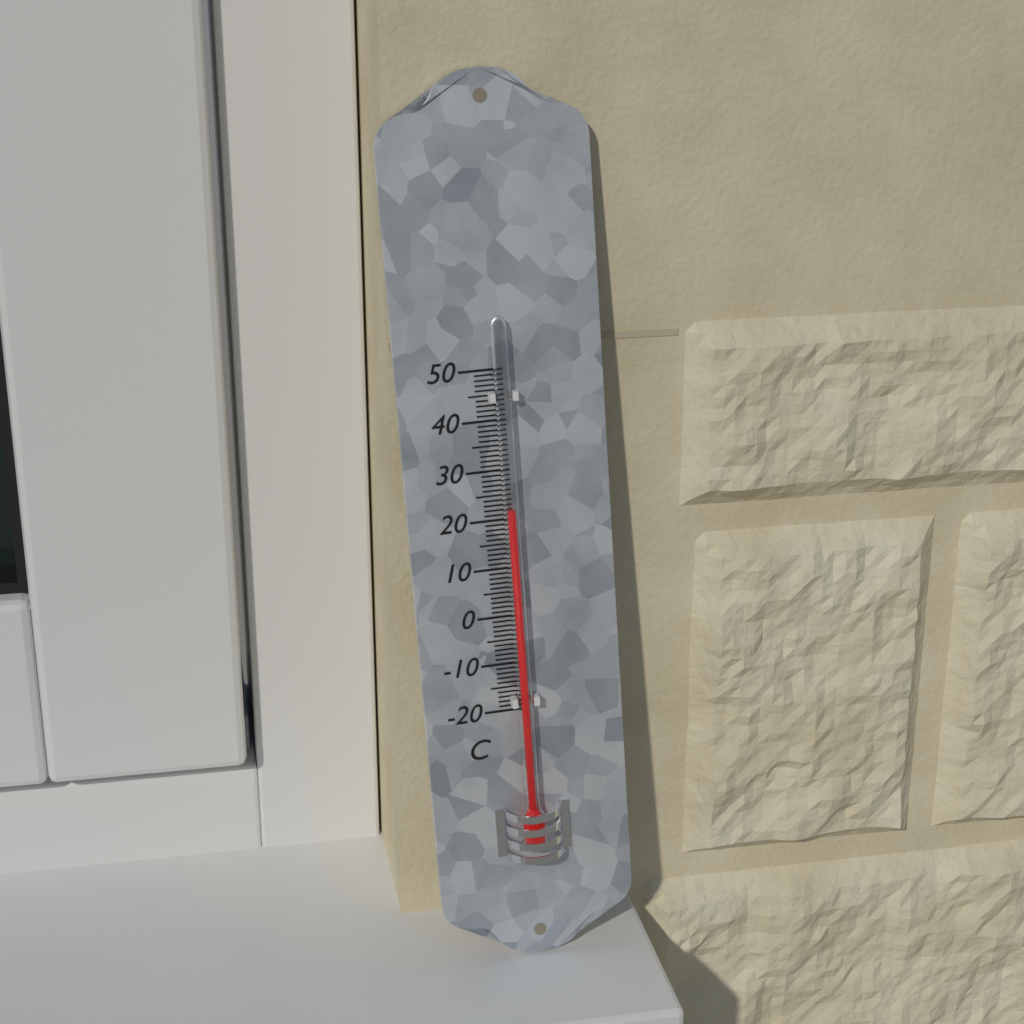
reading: 22 °C
